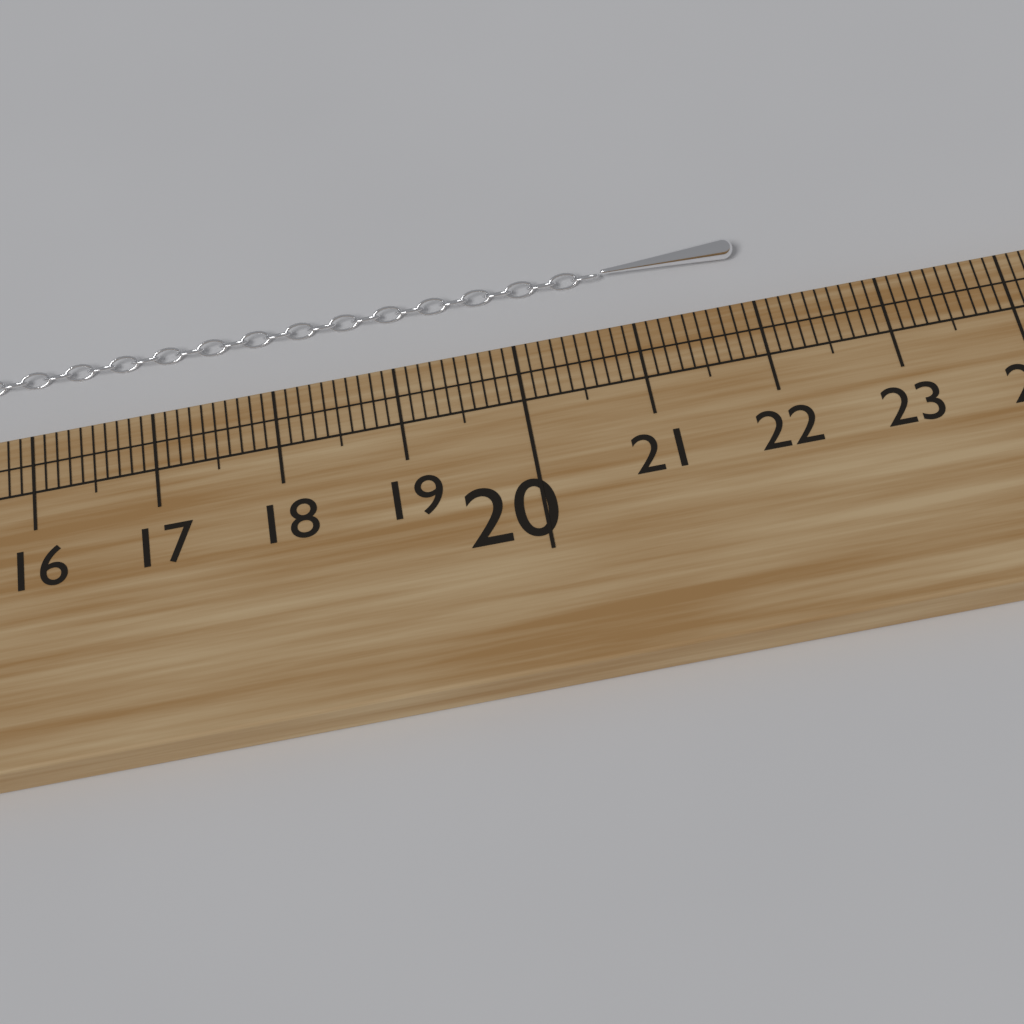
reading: 22.0 cm
